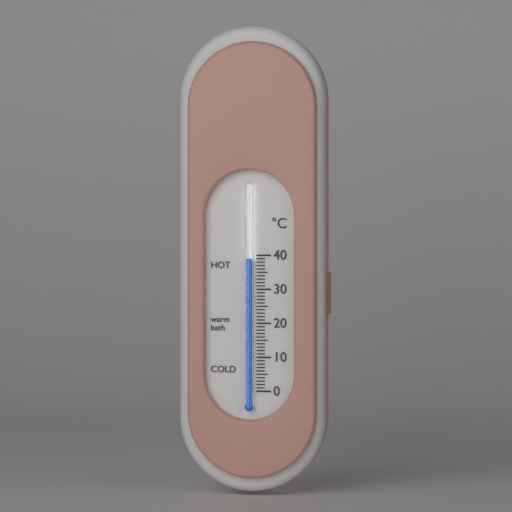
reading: 39 °C
